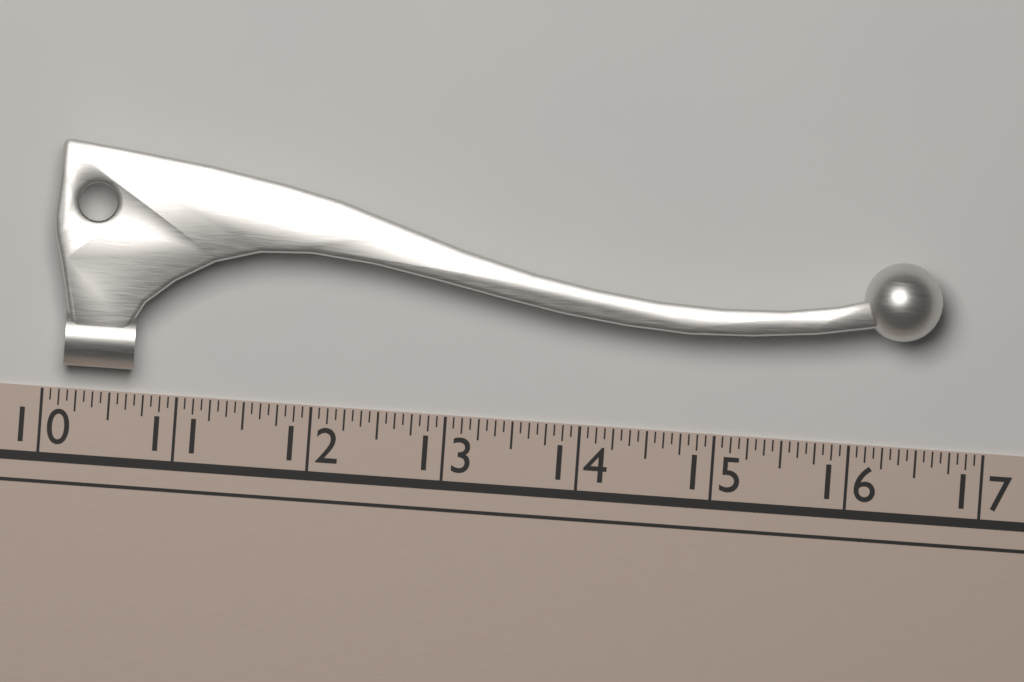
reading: 16.6250 (no unit)
